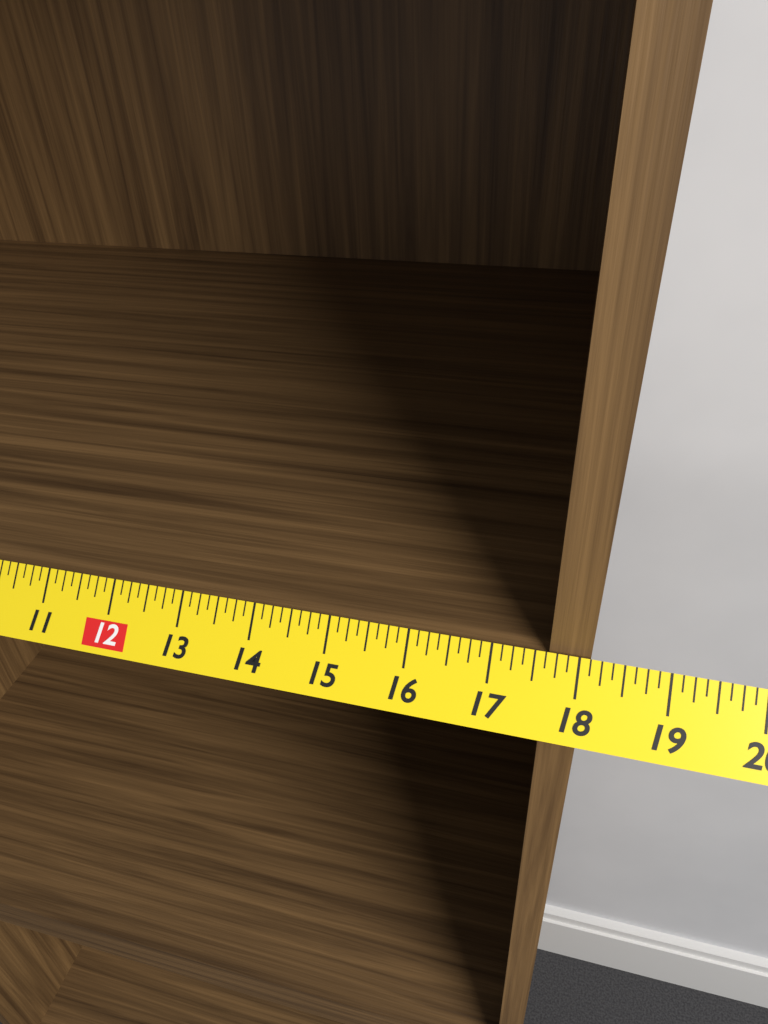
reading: 18.125 in
